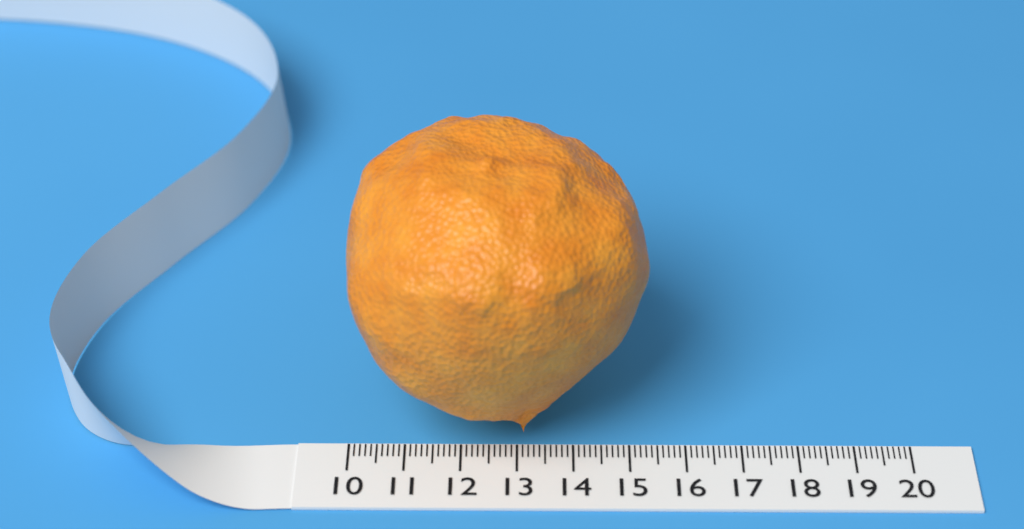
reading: 15.3 (no unit)
